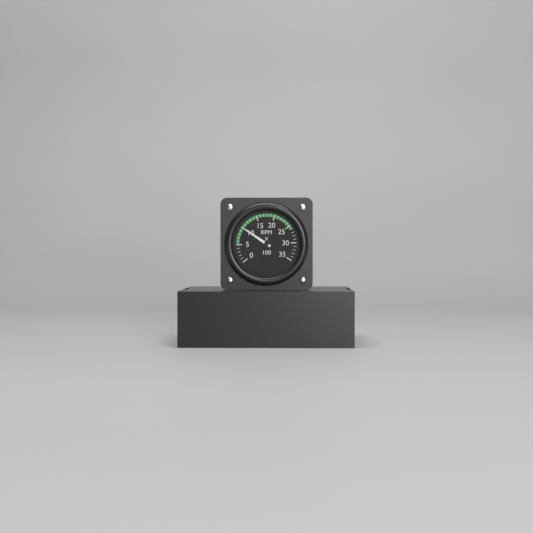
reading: 10 RPM x 100
